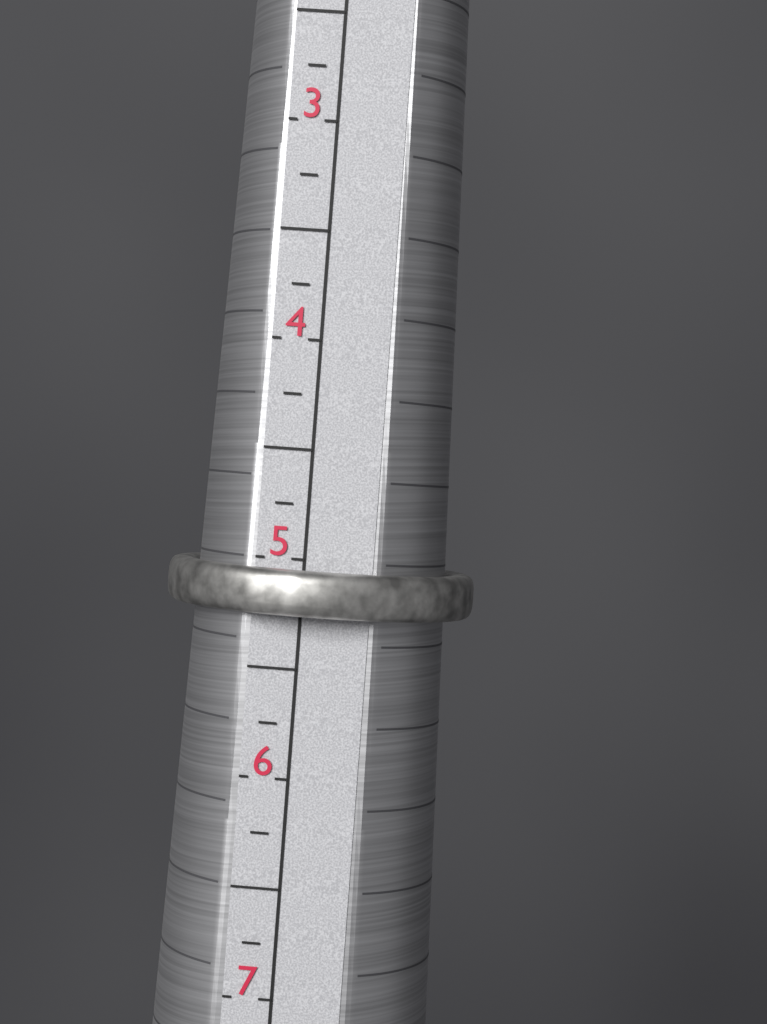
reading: 5.25 (no unit)
